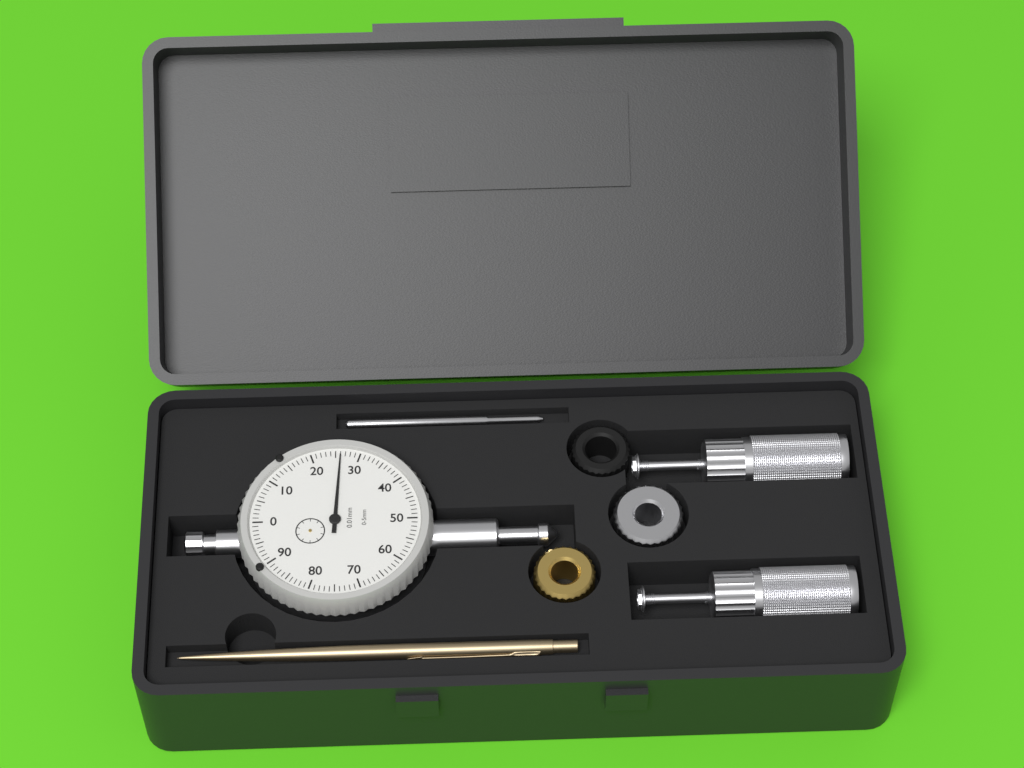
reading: 0.26 mm
